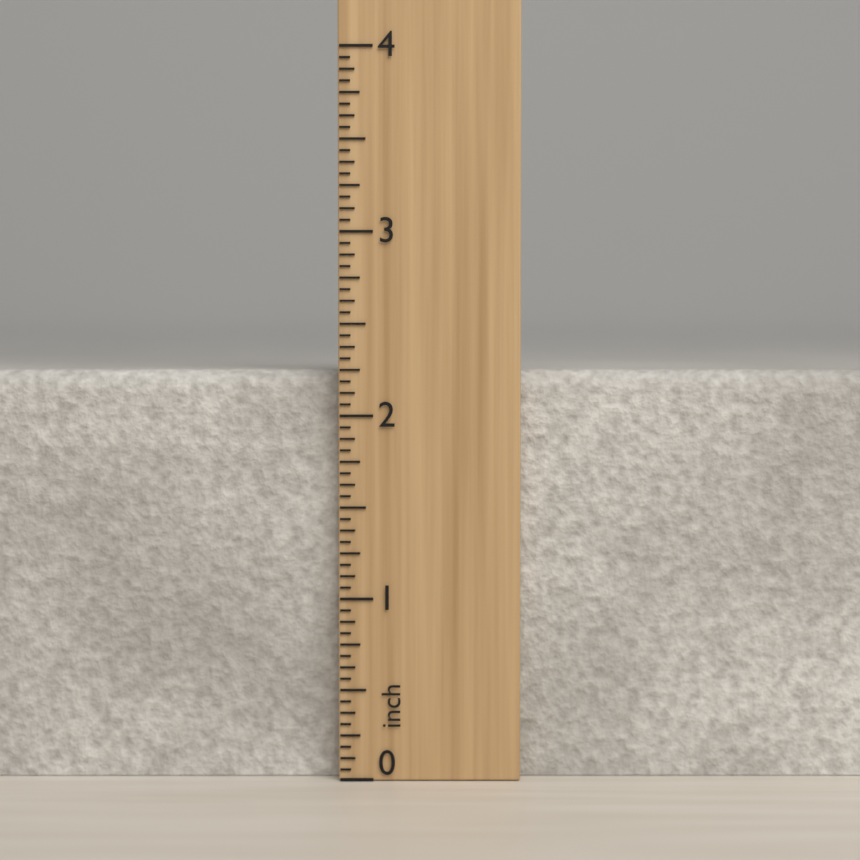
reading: 2.2500 inch
